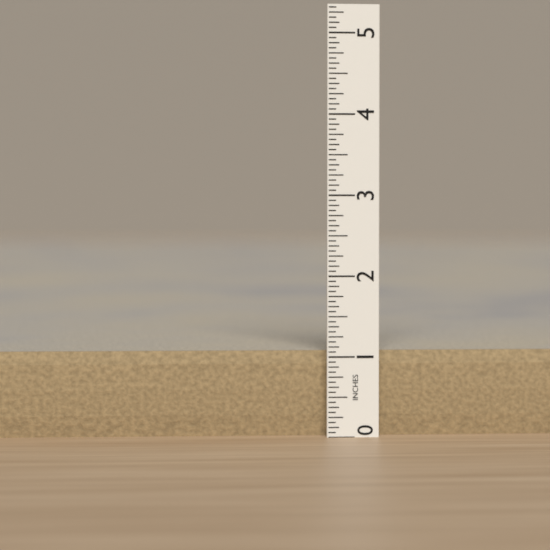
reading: 1.0625 in
